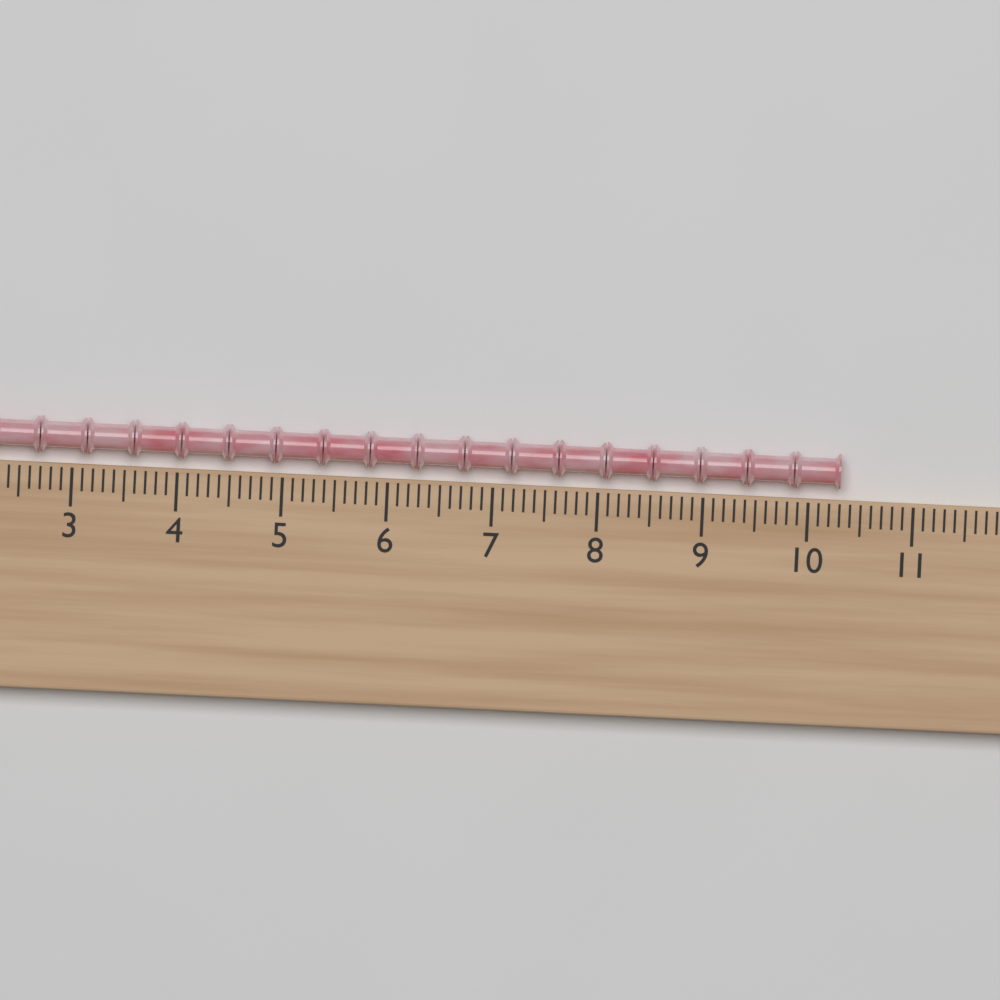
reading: 10.3 (no unit)
